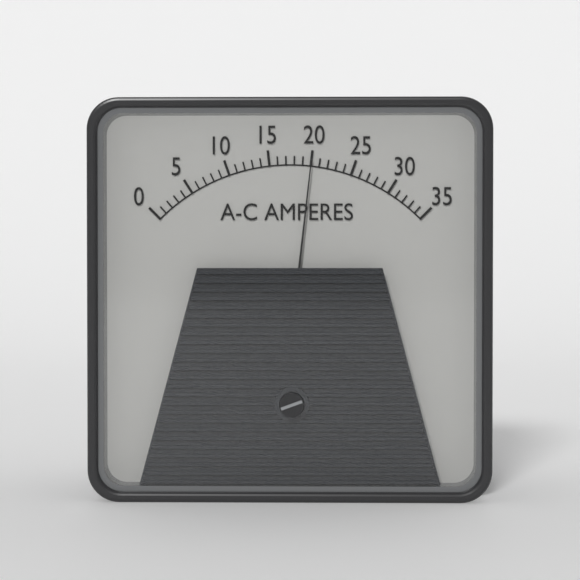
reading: 20 A
